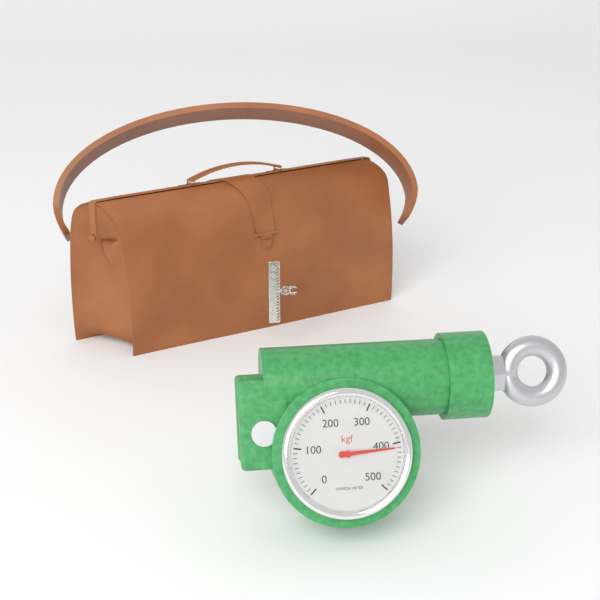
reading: 410 kgf
